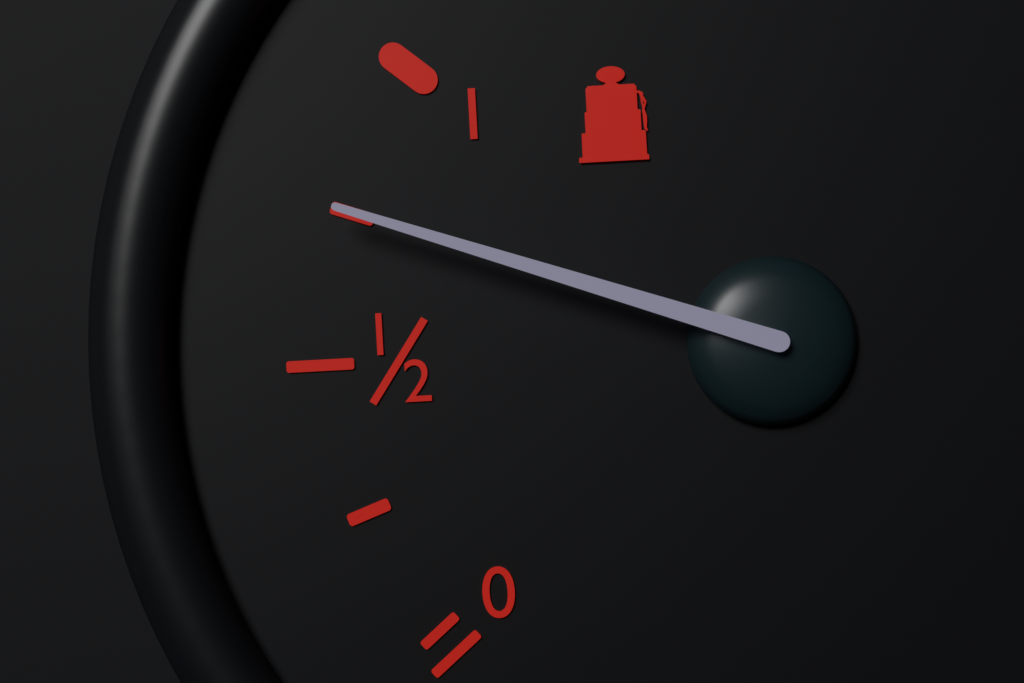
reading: 0.75 (no unit)
